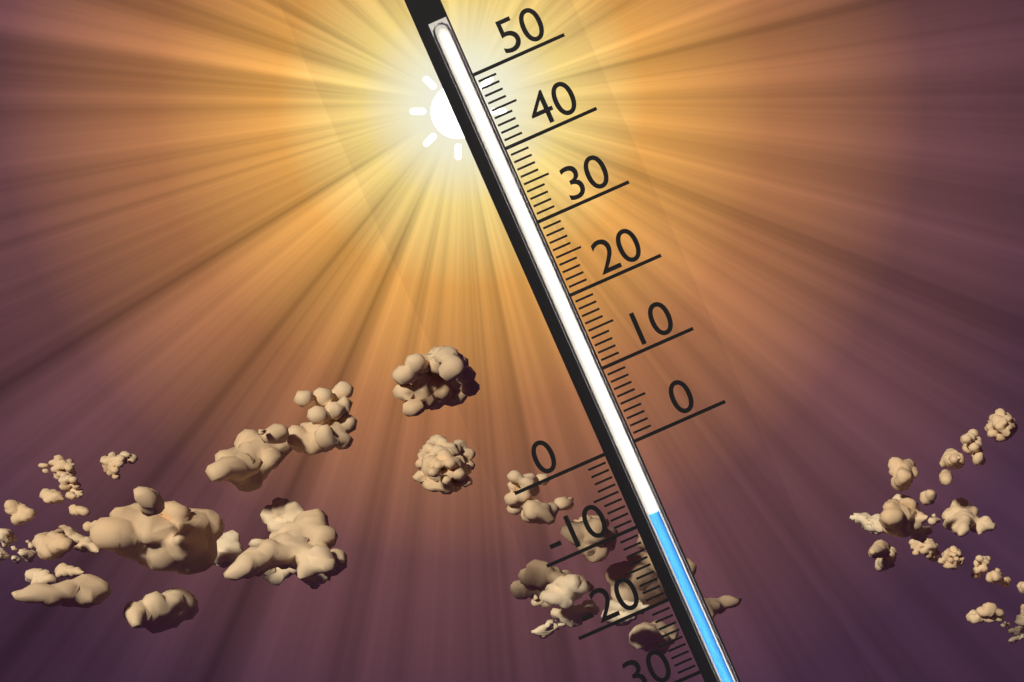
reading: -9 (no unit)
